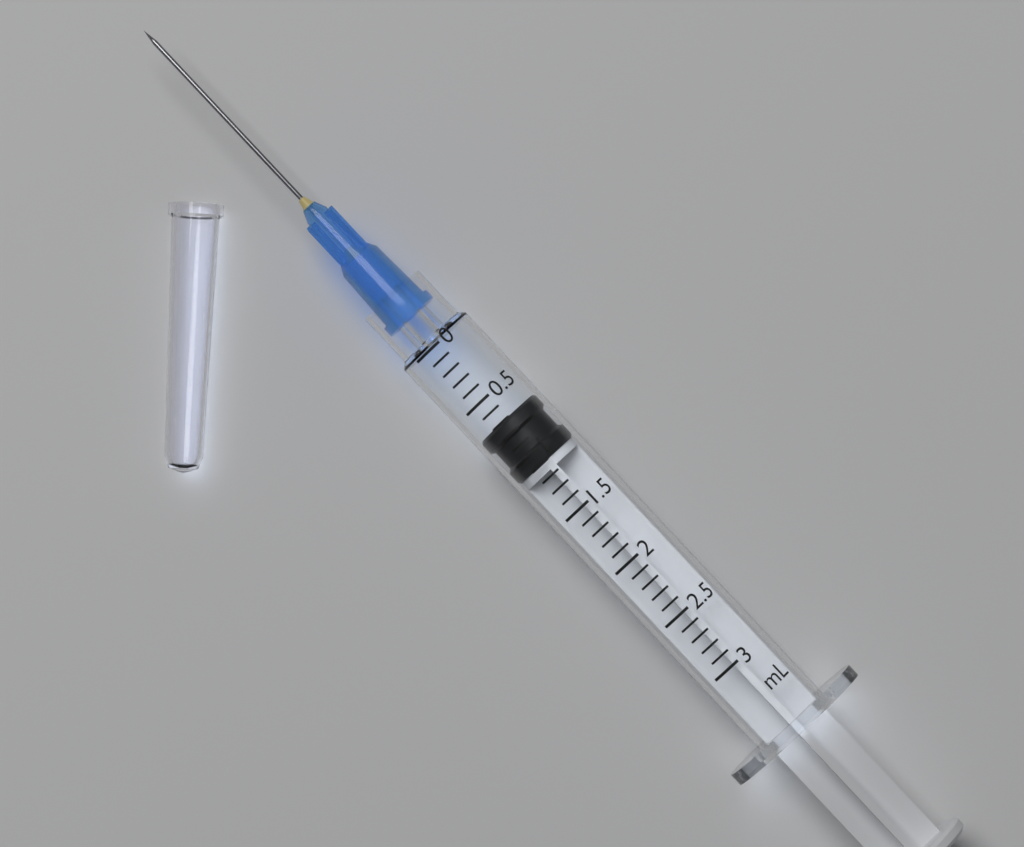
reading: 0.7 mL
